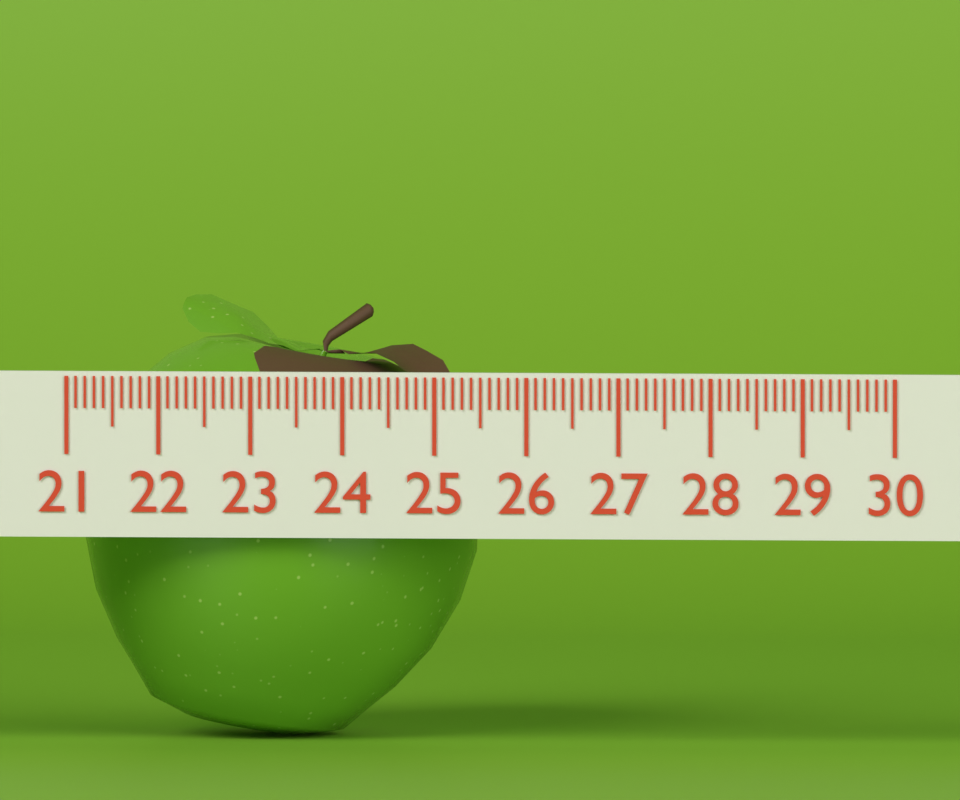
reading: 25.3 (no unit)
